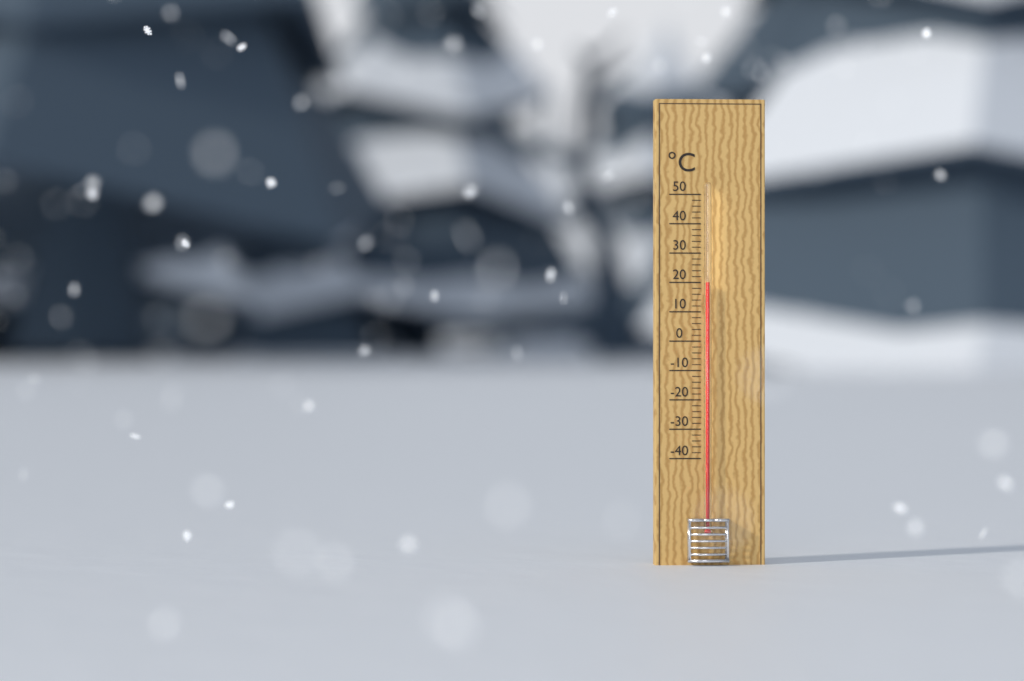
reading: 20 °C
